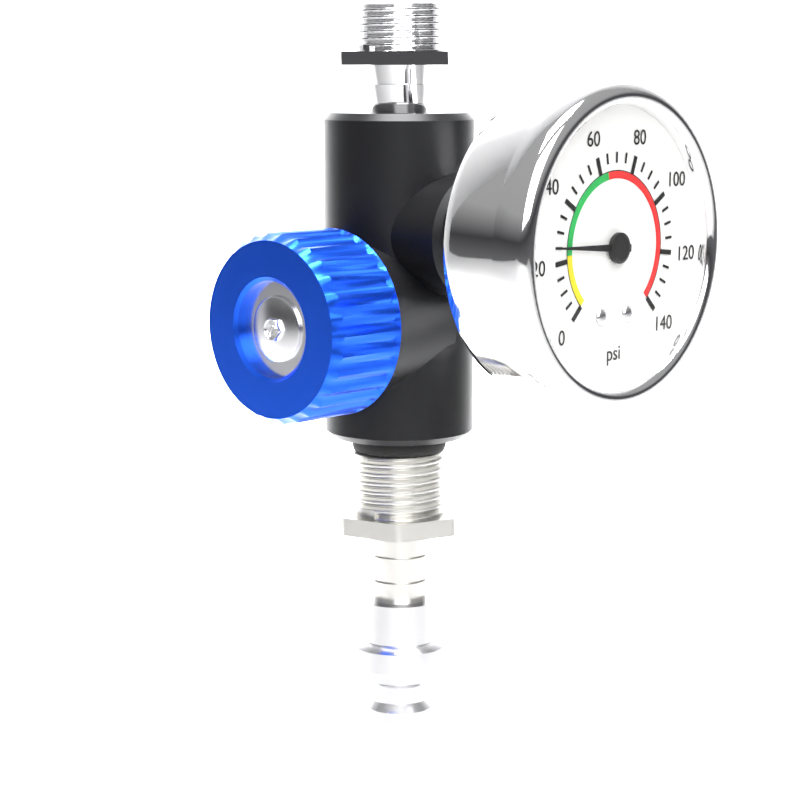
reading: 25 psi
